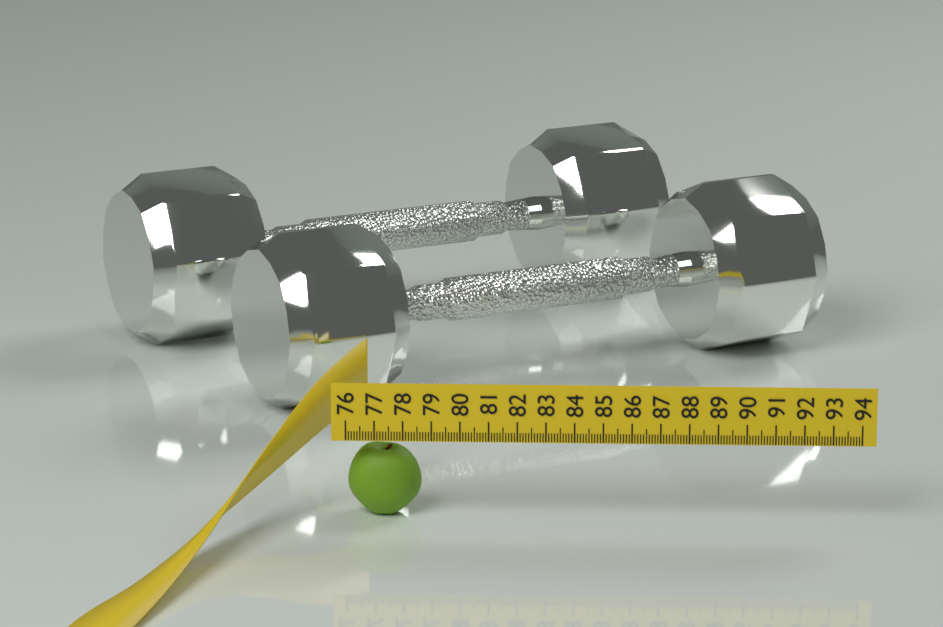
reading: 78.6 (no unit)
